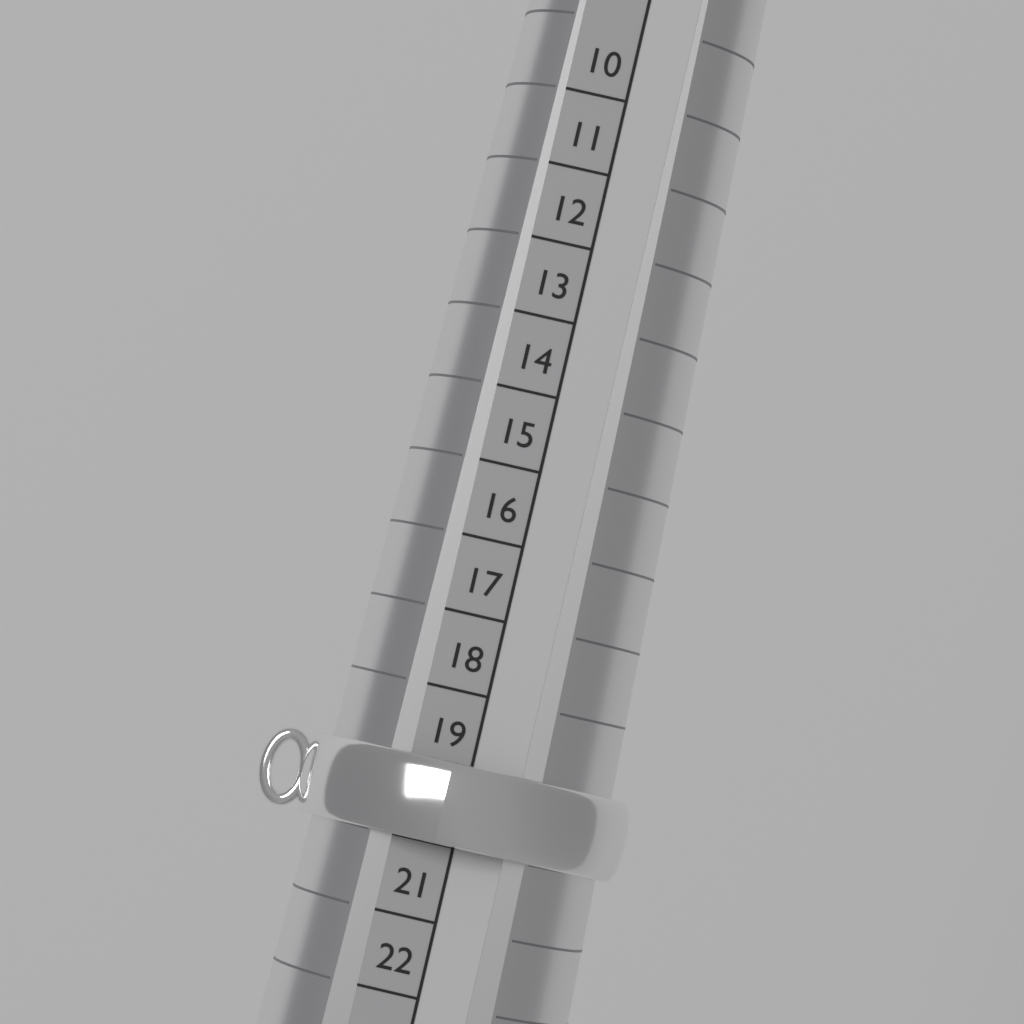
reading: 20 (no unit)
